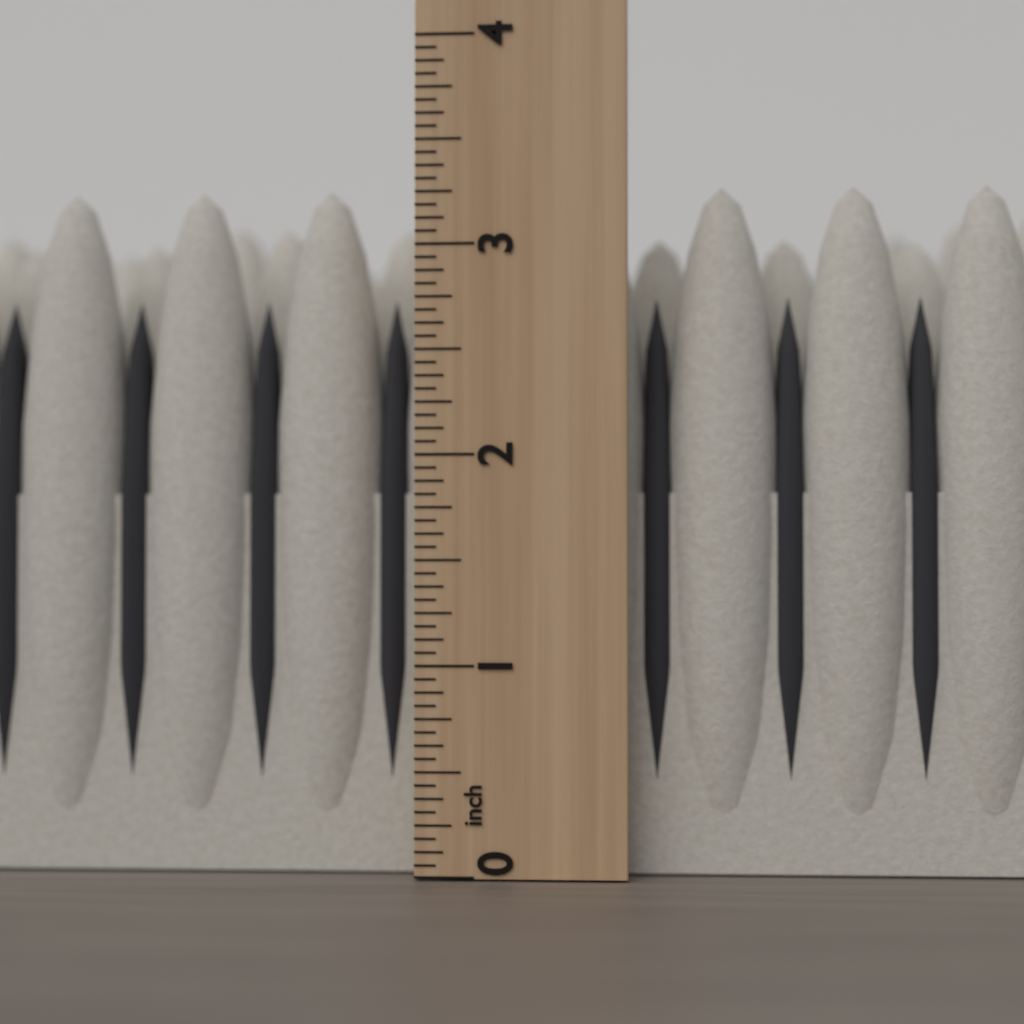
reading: 3.3125 inch
